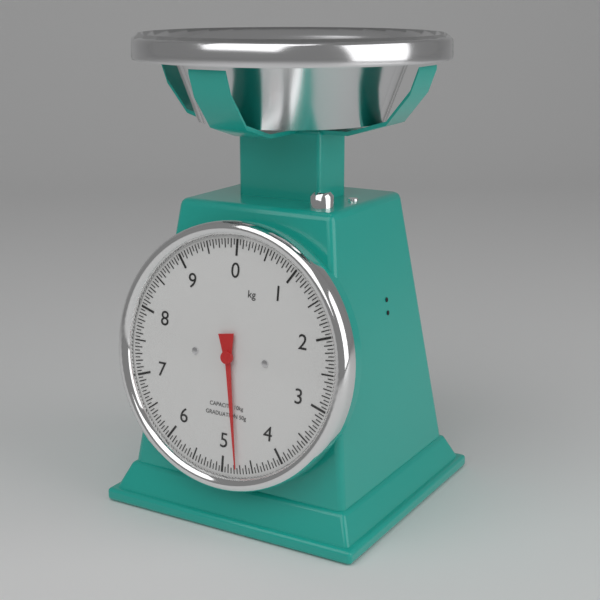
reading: 4.75 kg
